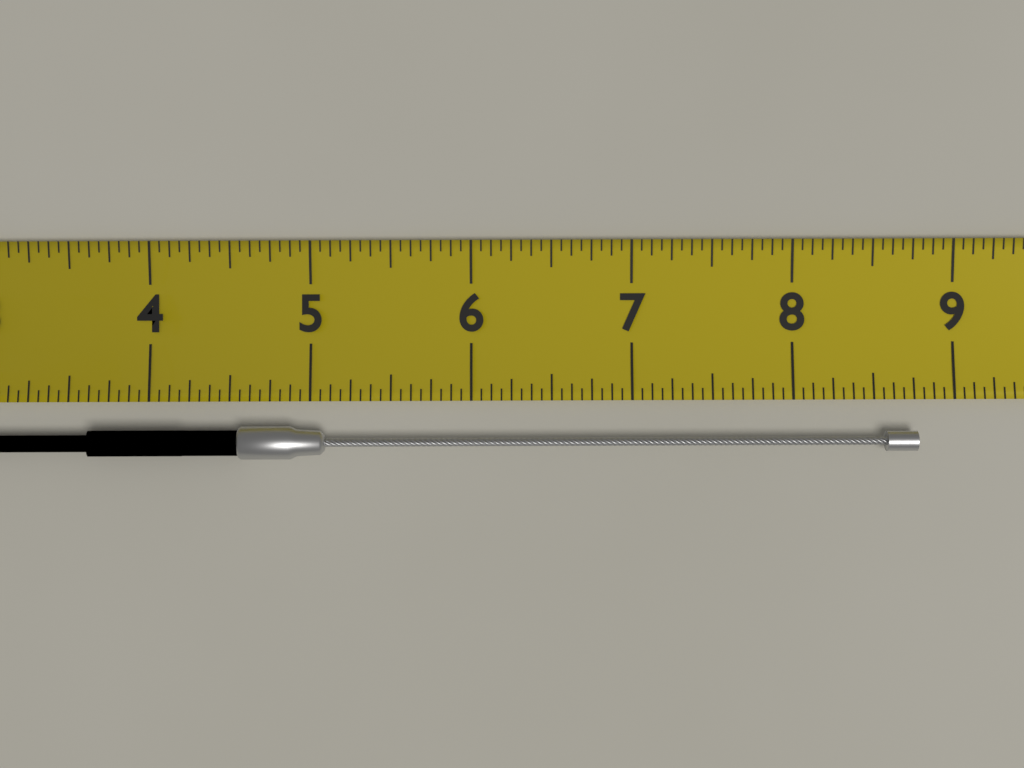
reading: 8.7500 (no unit)
